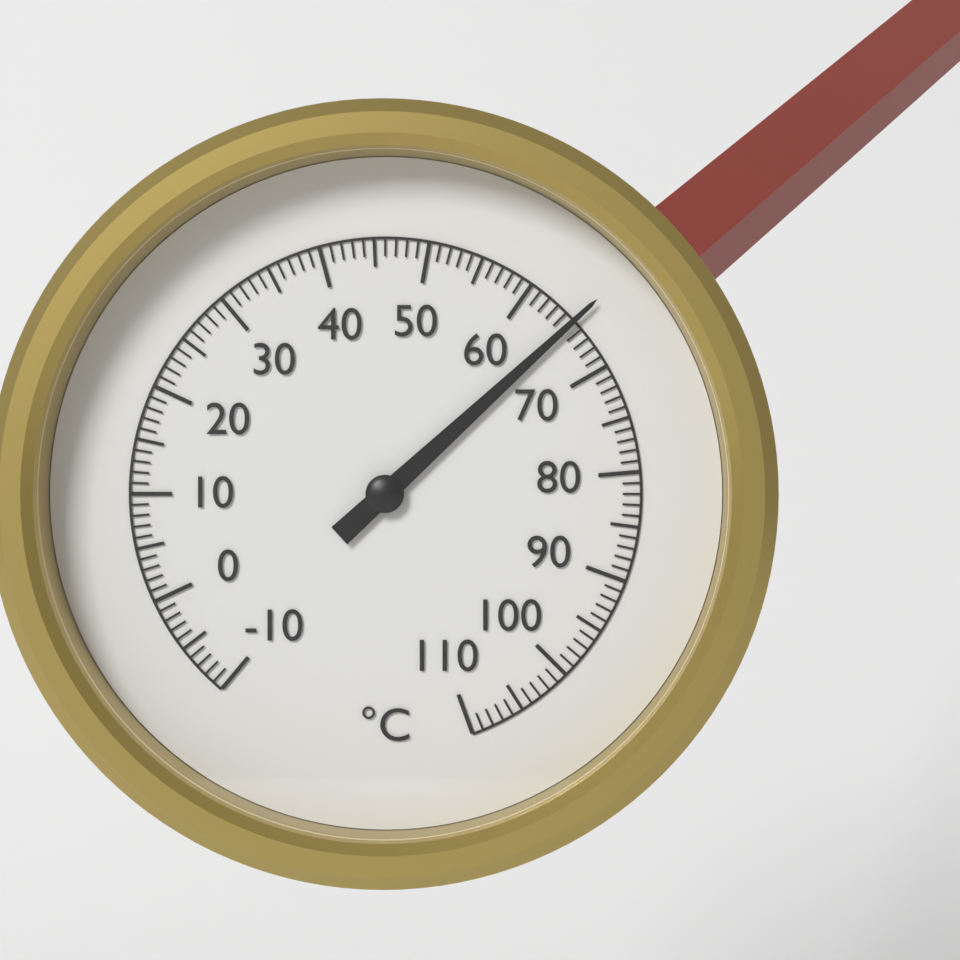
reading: 65 °C
